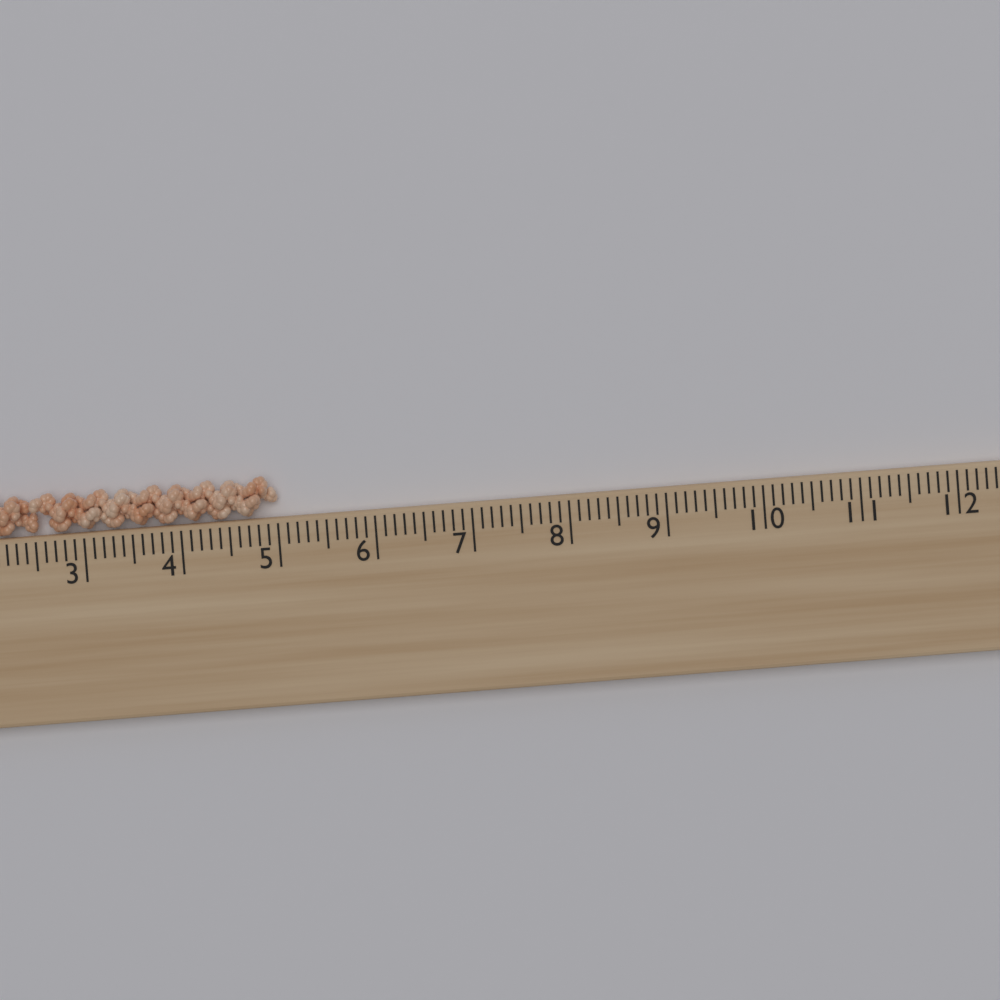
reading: 5.0 cm
